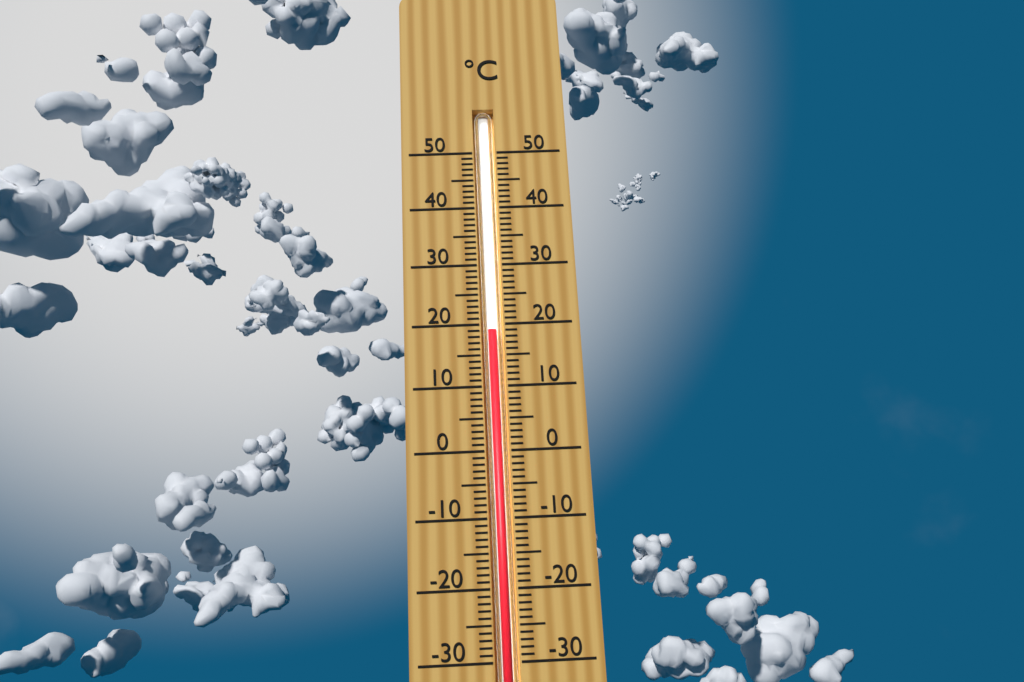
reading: 19 °C
